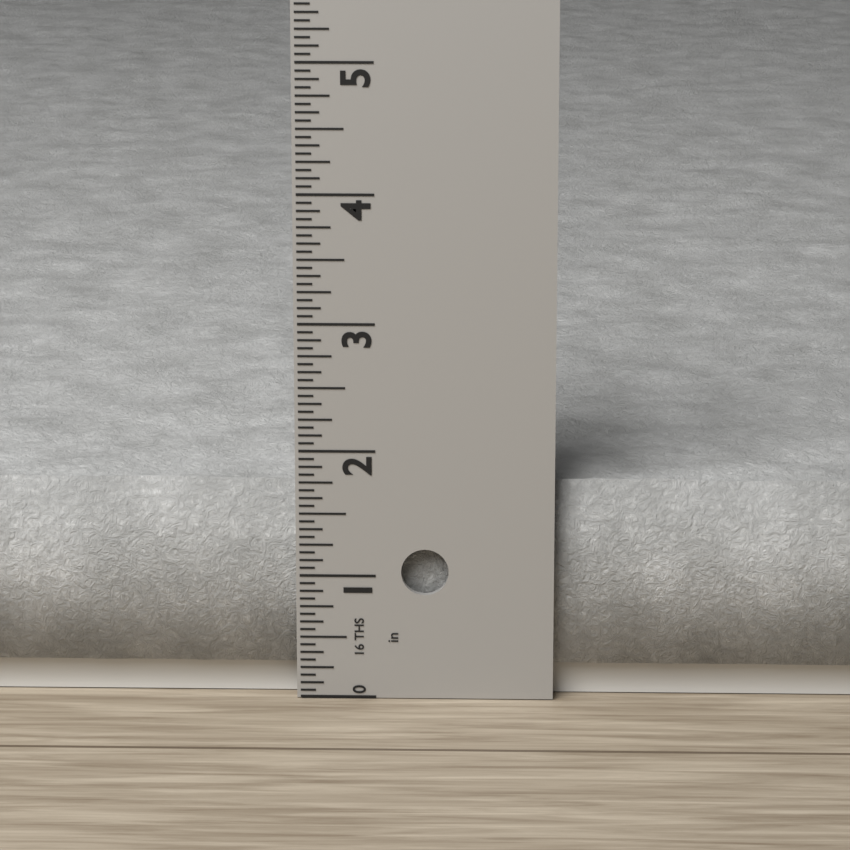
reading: 1.7500 in
